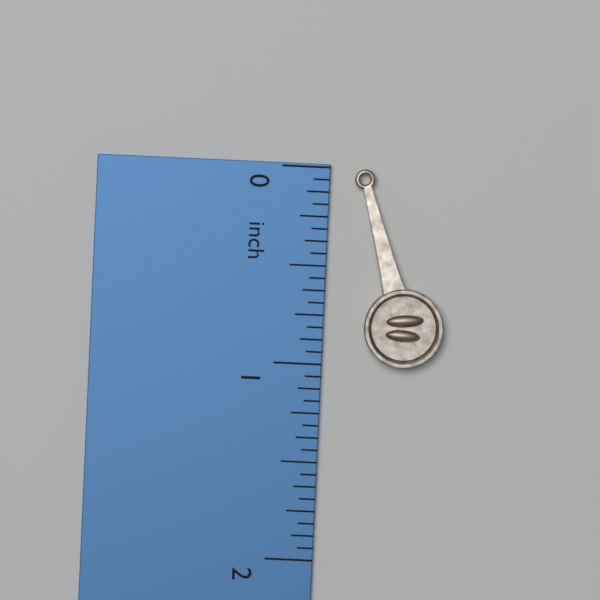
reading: 1.0000 inch
